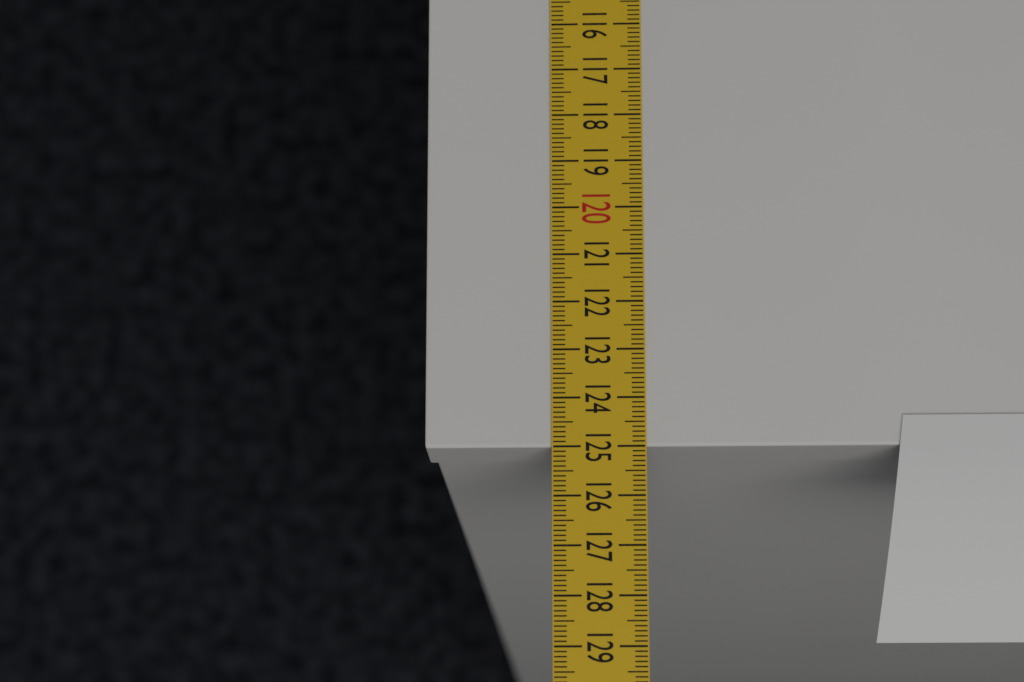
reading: 125.0 cm
